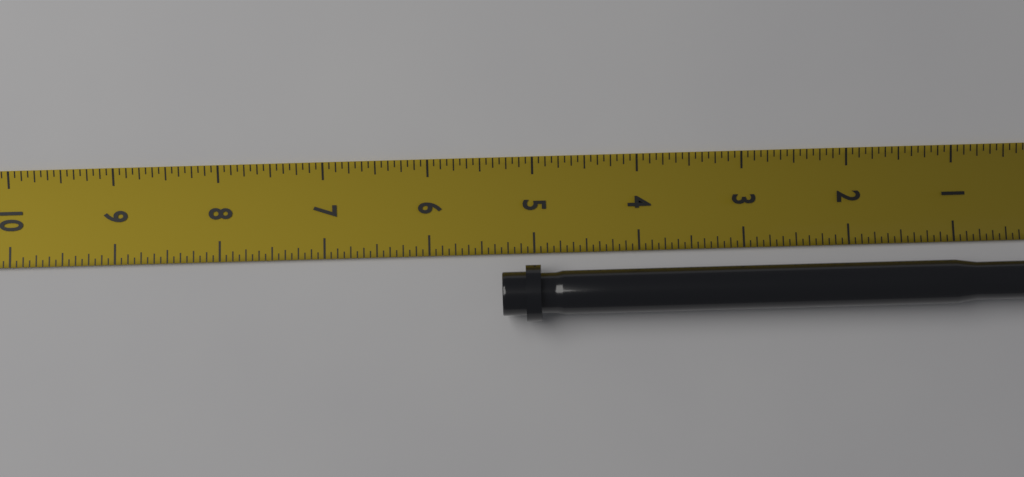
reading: 5.3125 in
